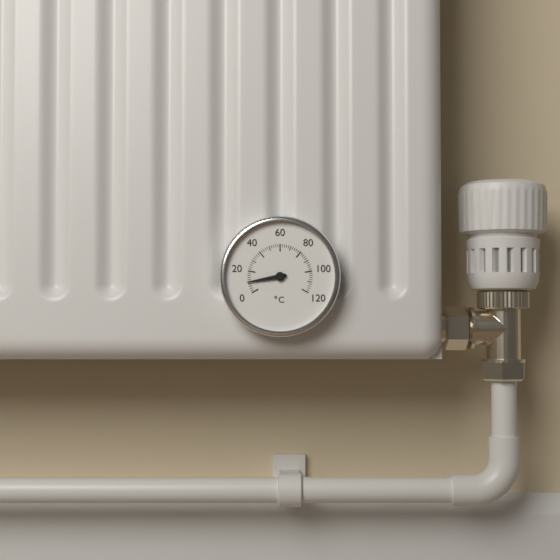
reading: 10 °C
